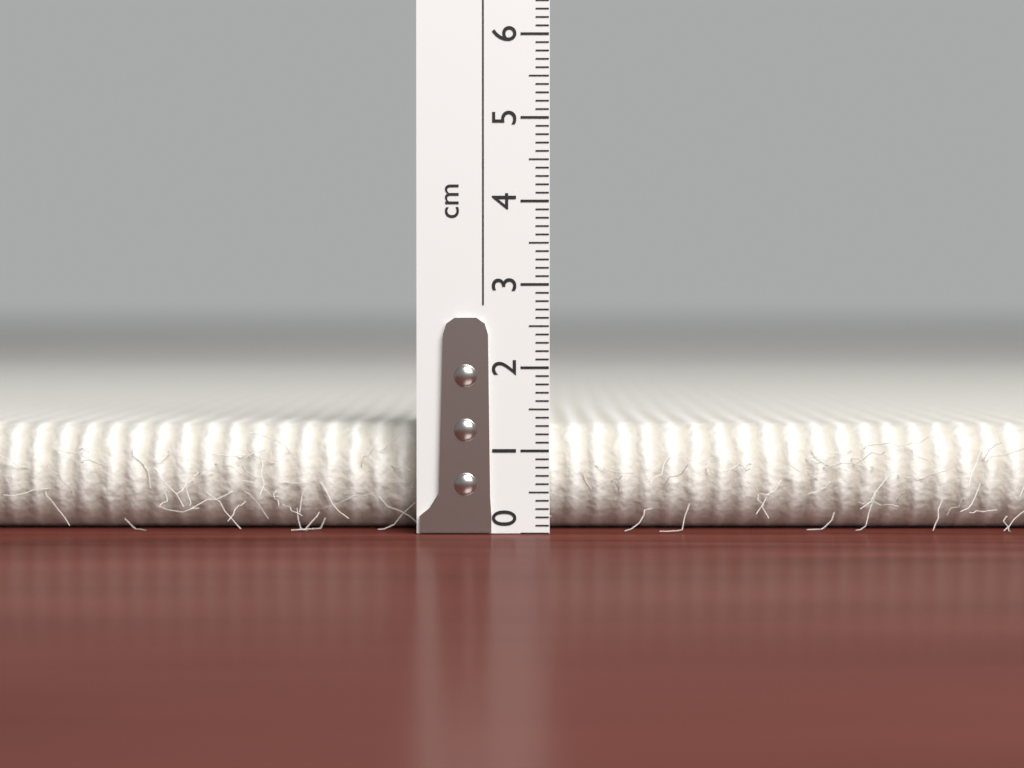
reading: 1.3 cm
